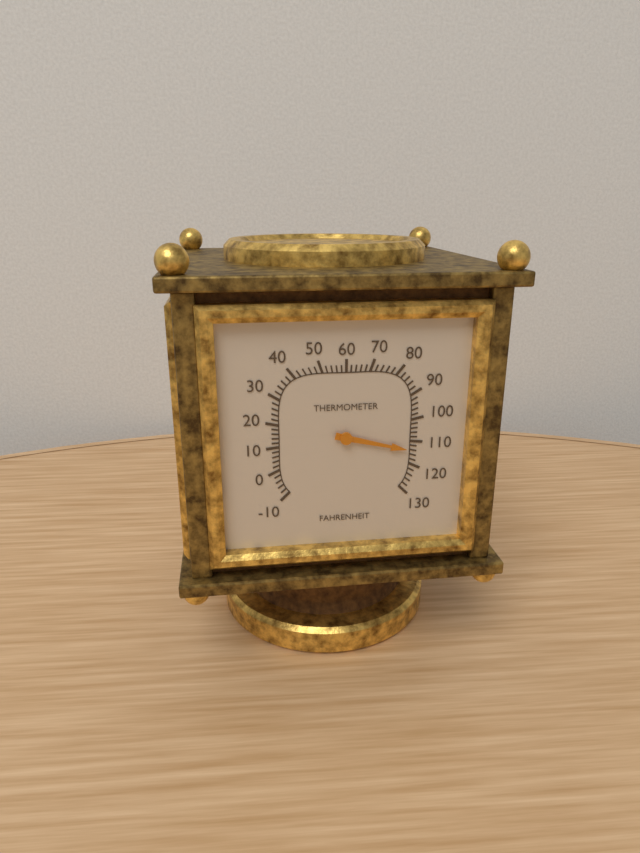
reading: 114 °F
